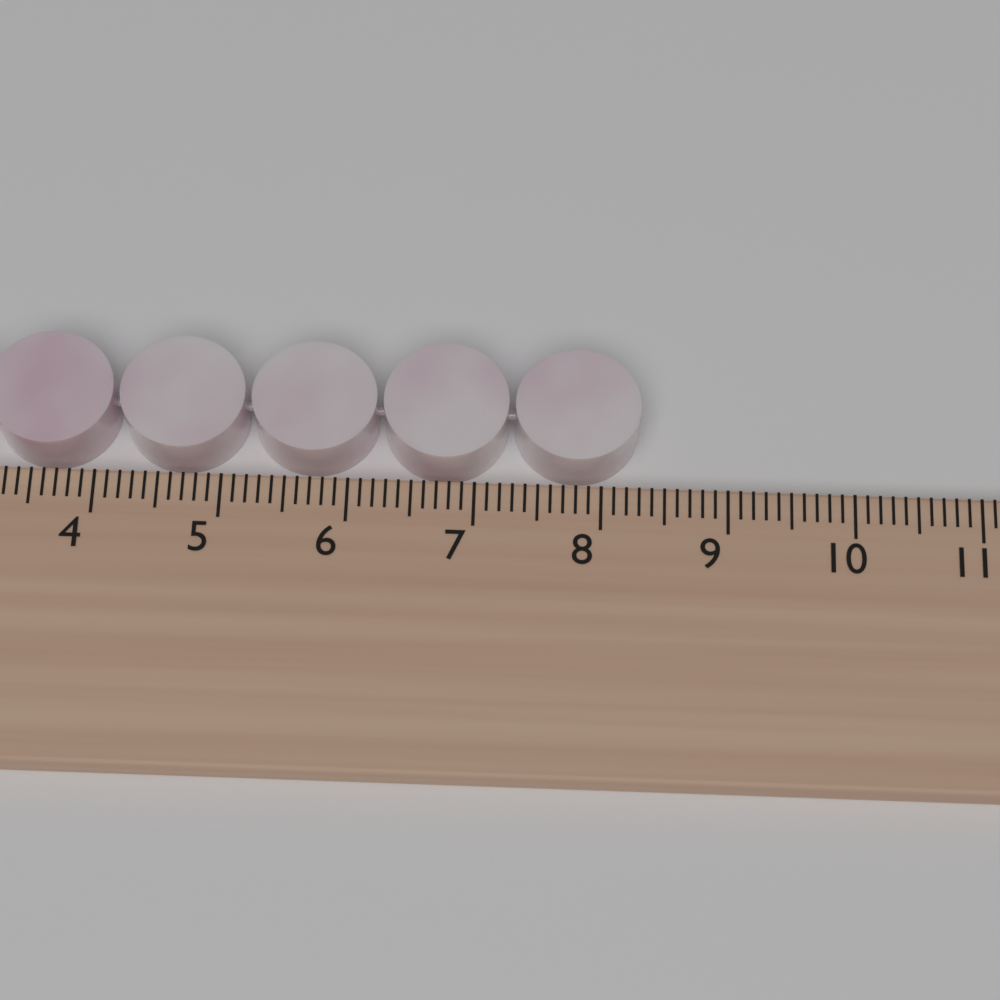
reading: 8.3 cm
